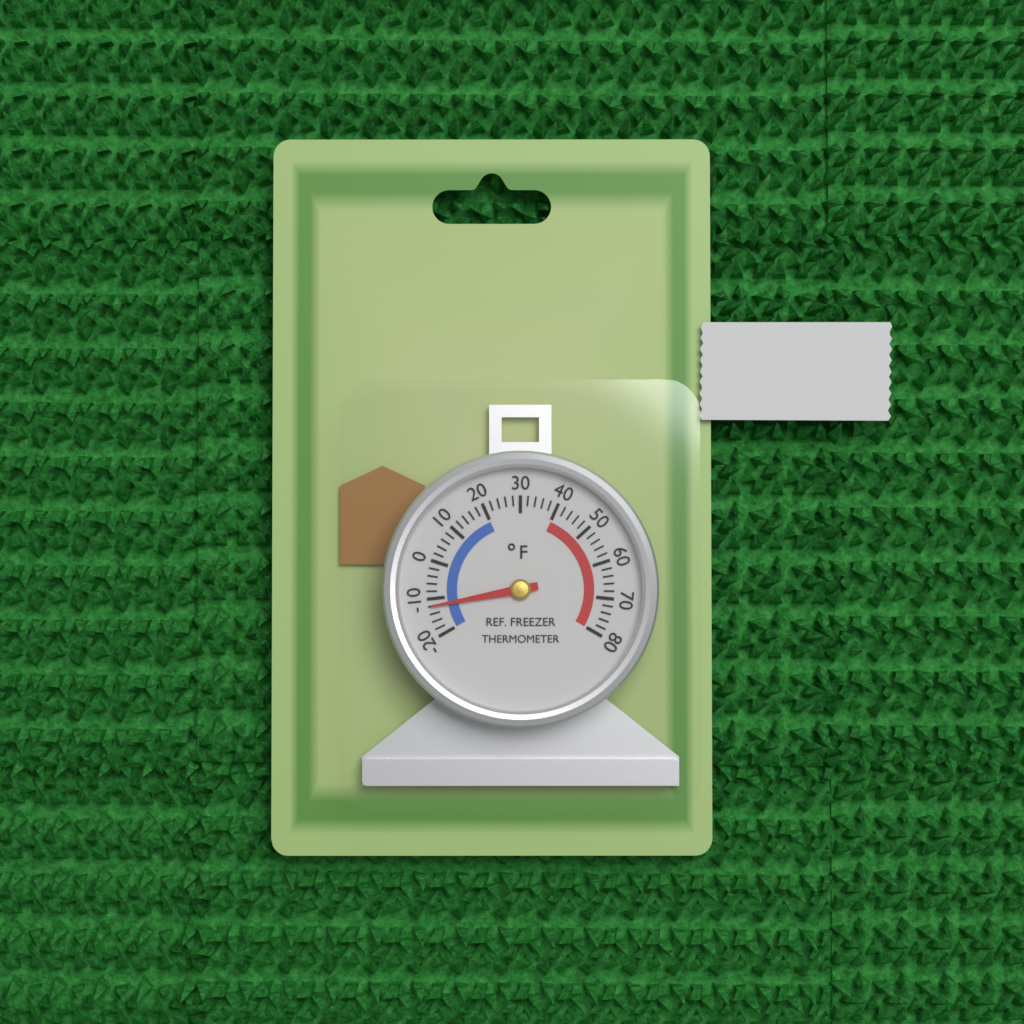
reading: -12 °F
